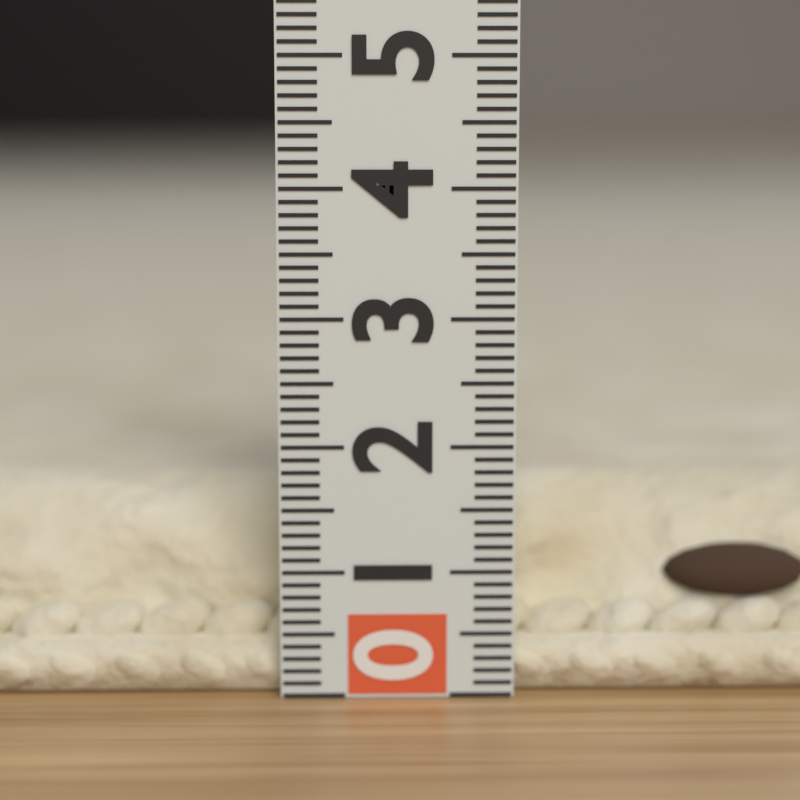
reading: 1.6 (no unit)
